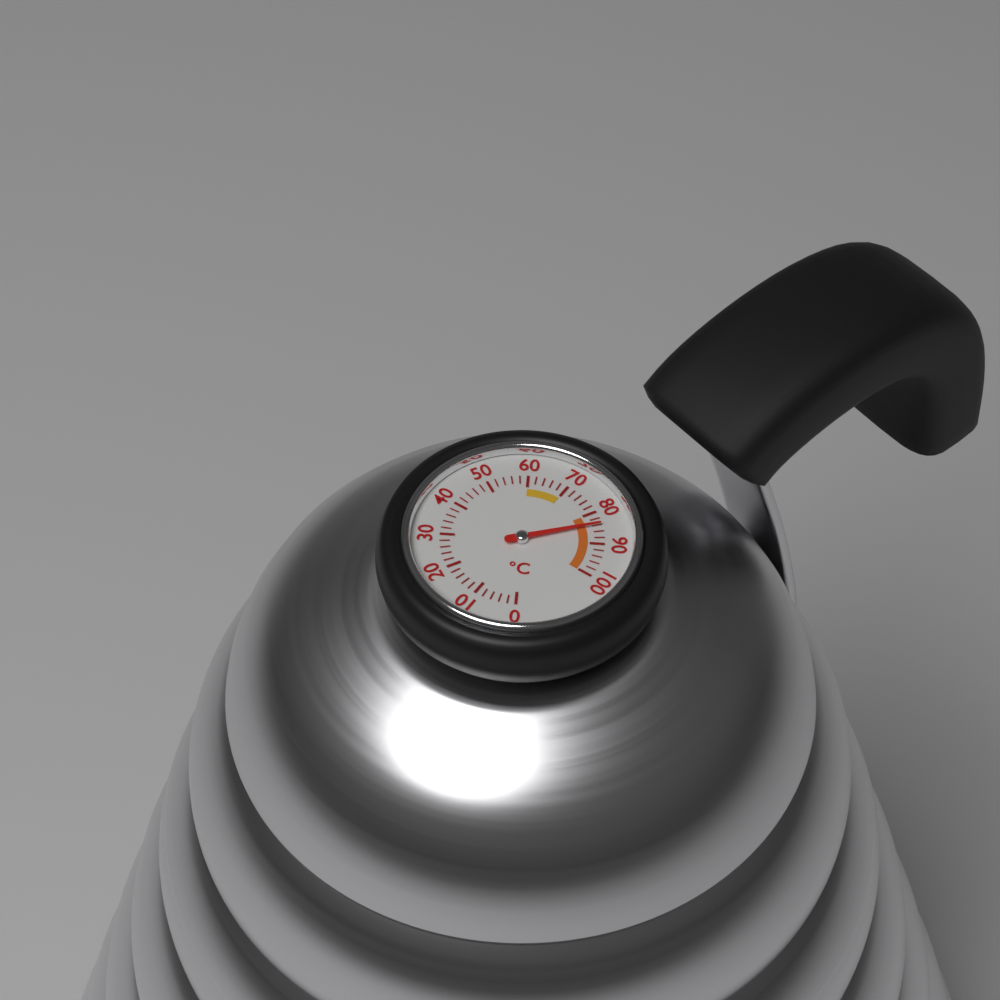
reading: 84 °C
